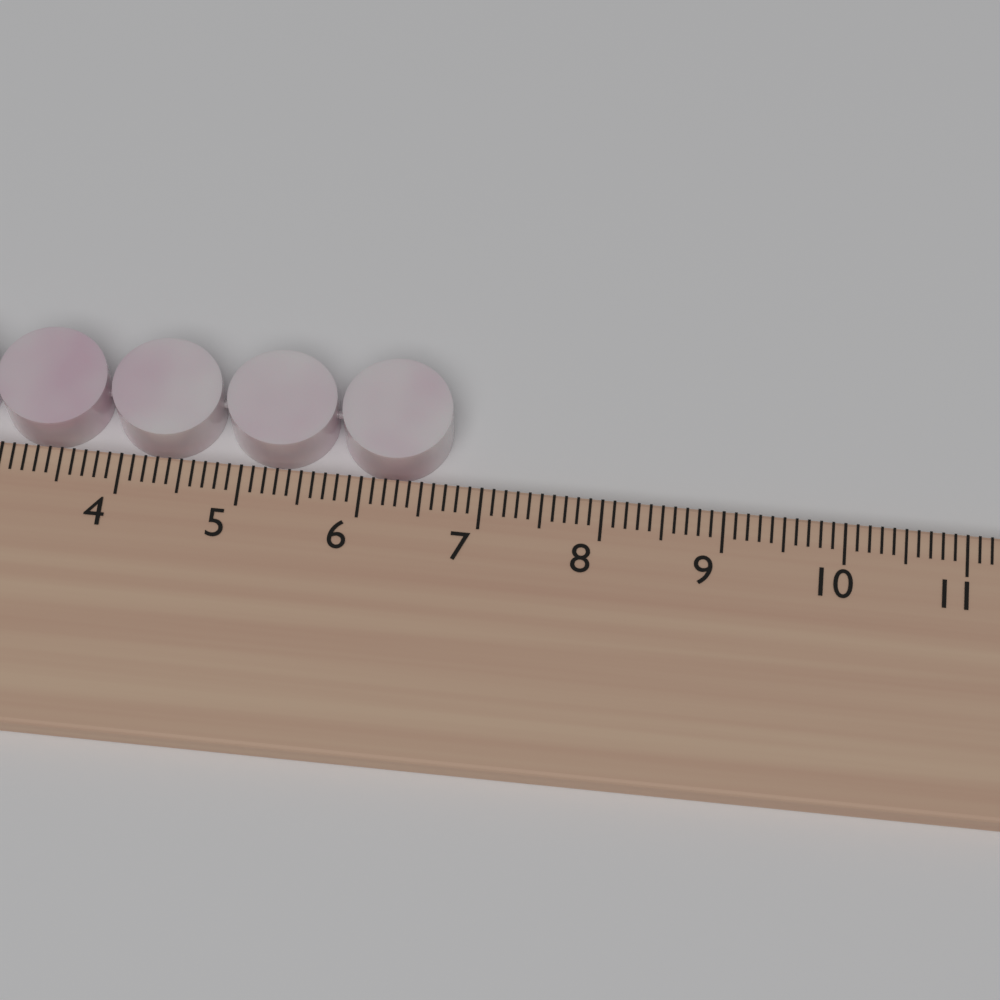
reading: 6.7 cm
